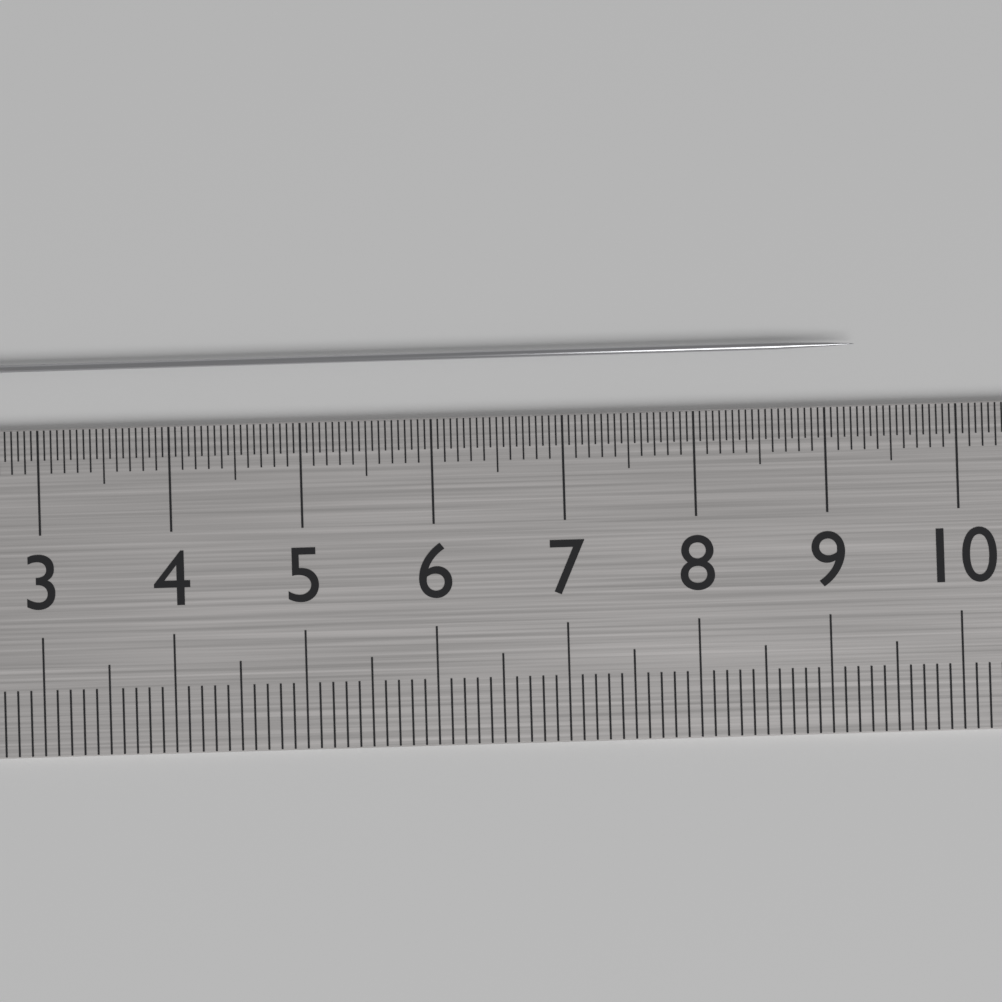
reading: 9.25 cm
